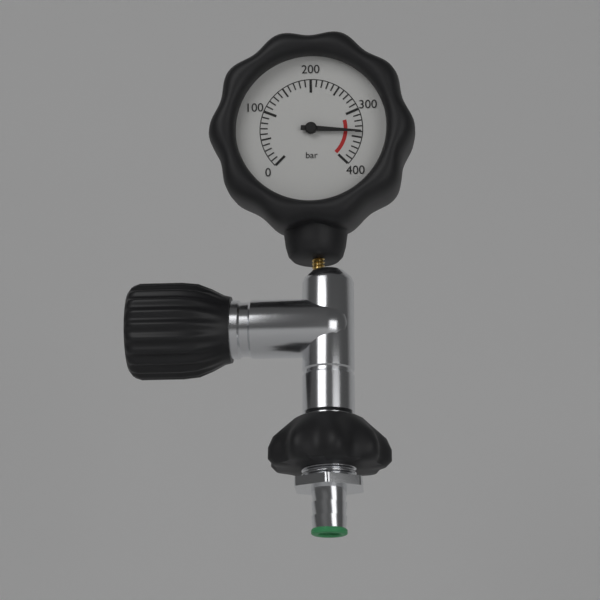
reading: 340 bar
